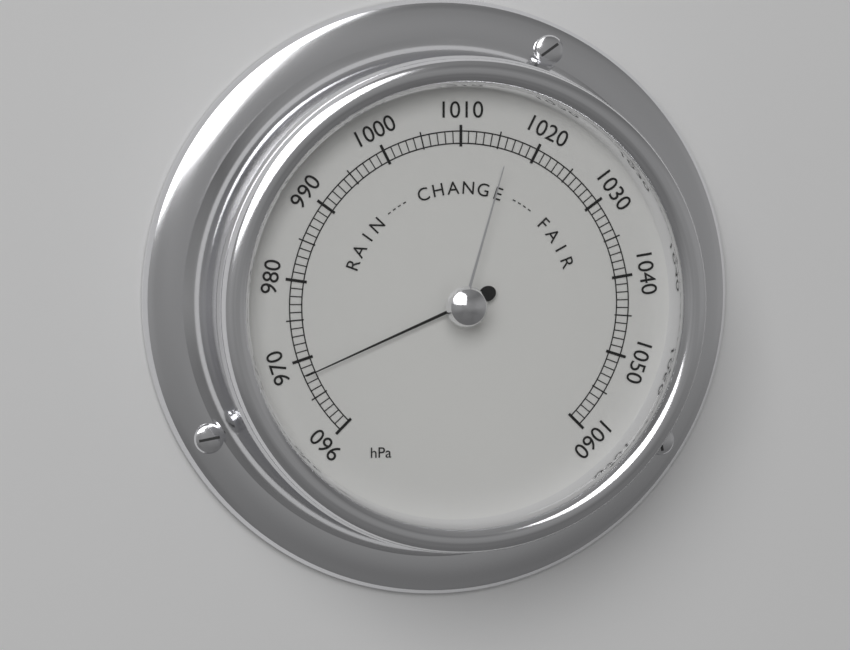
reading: 968 hPa
